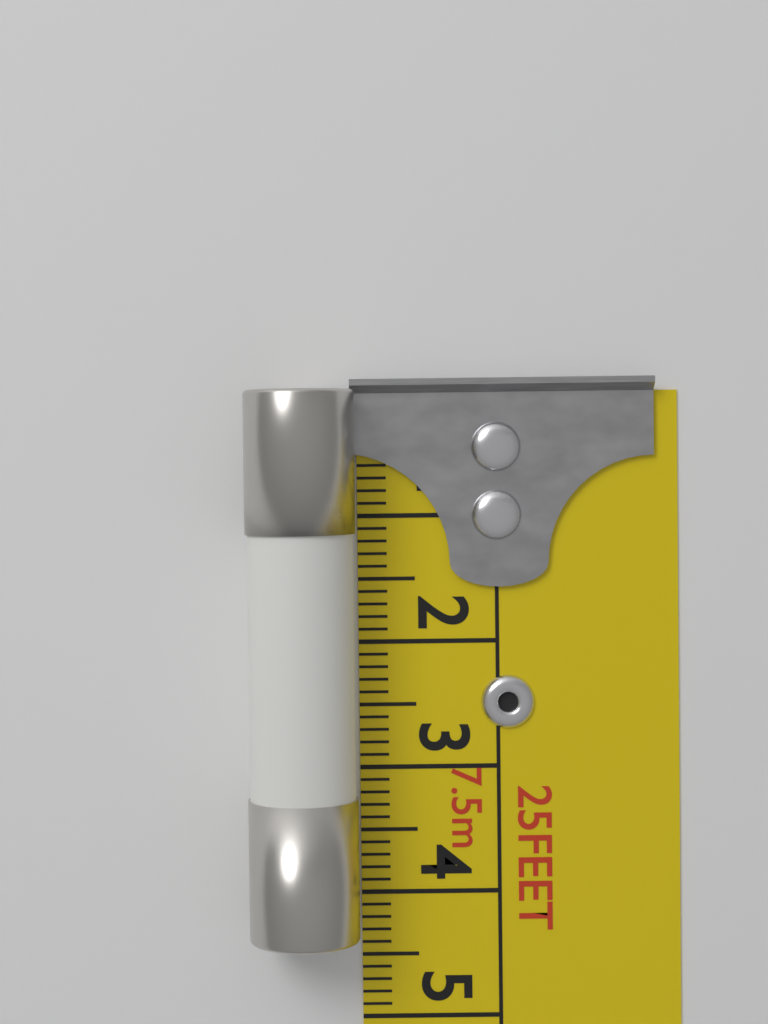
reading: 4.3 cm
